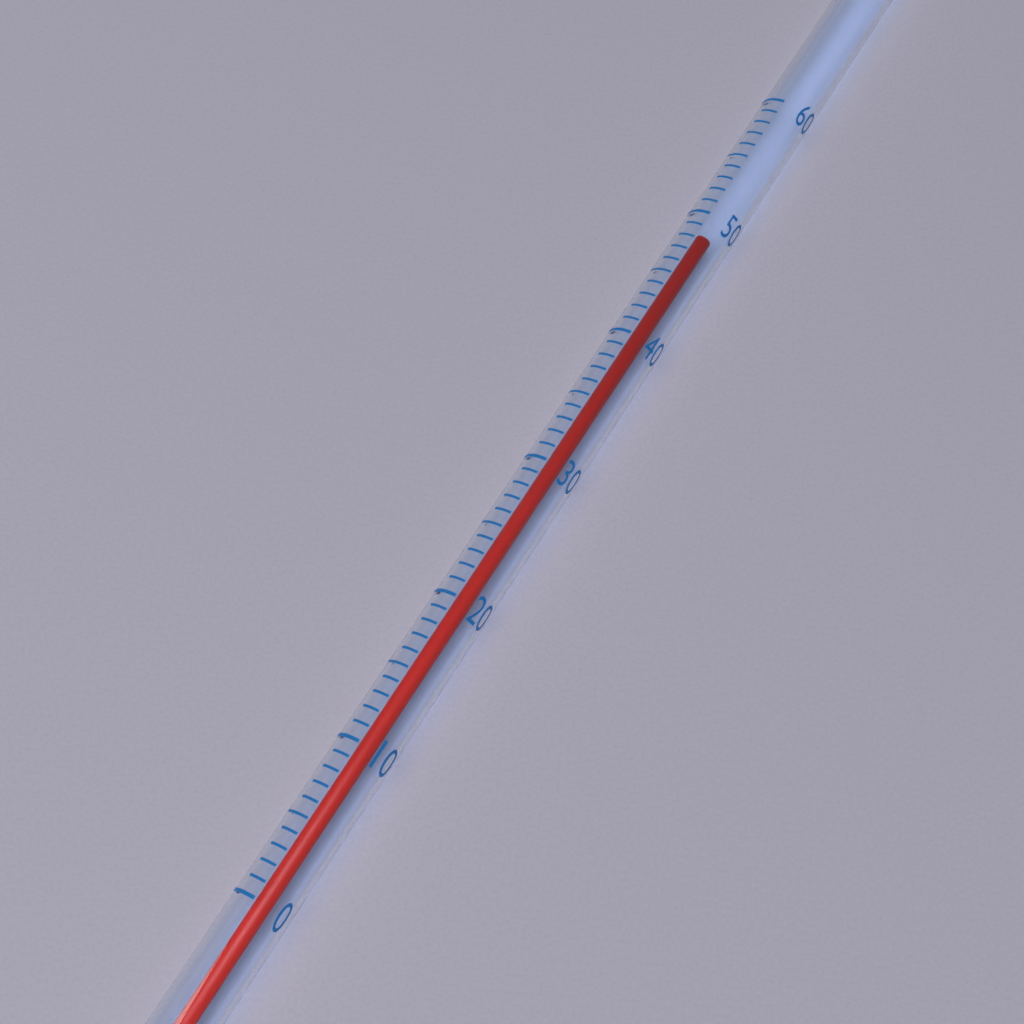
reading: 49 (no unit)
